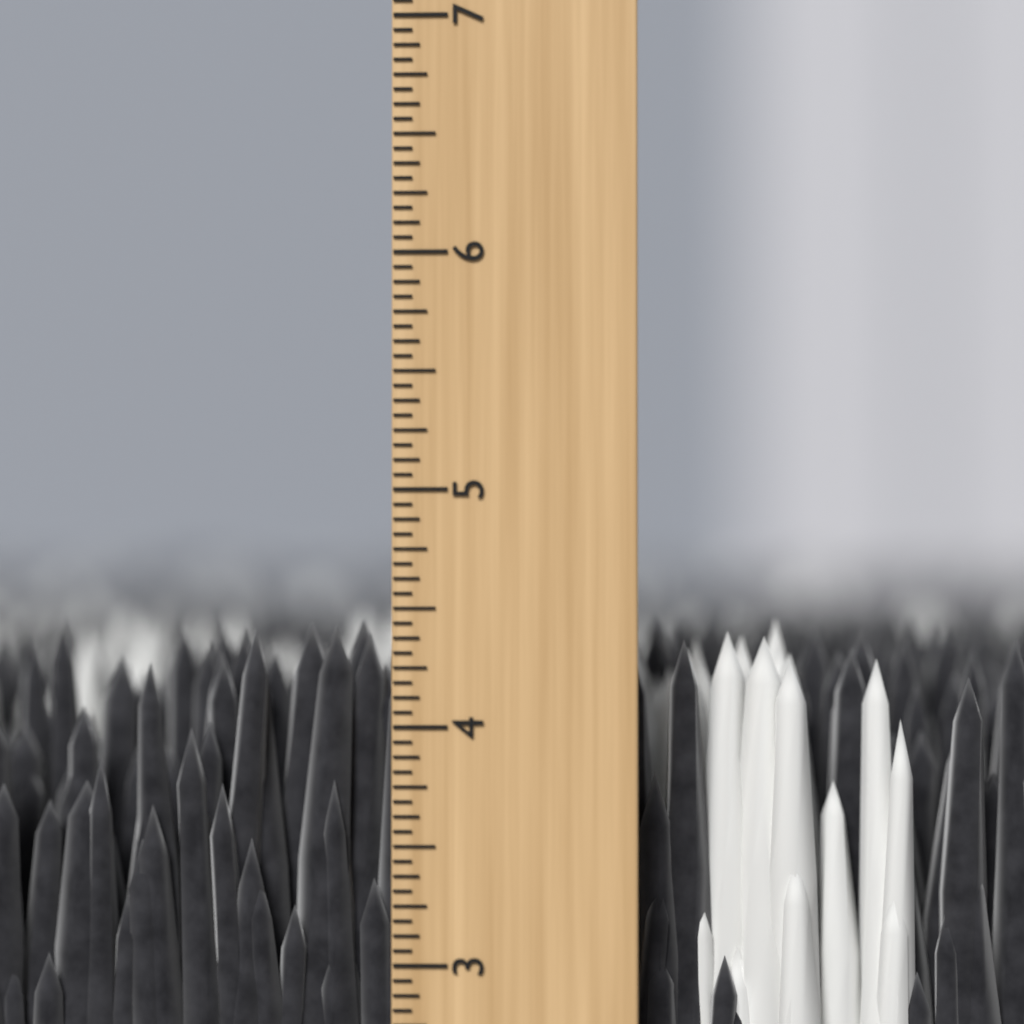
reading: 4.4375 inch
